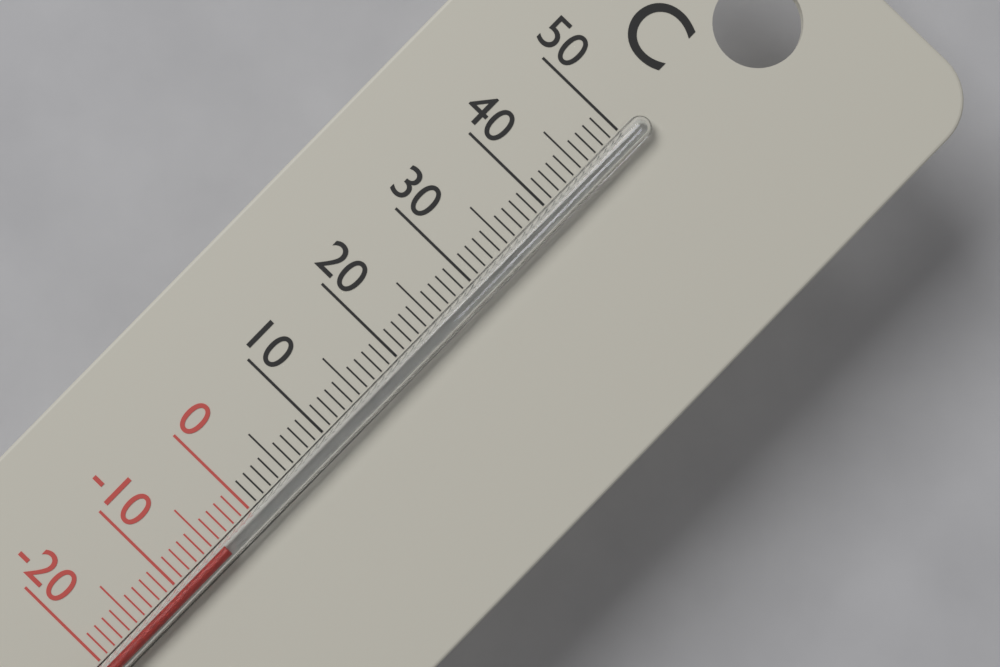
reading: -4 °C
